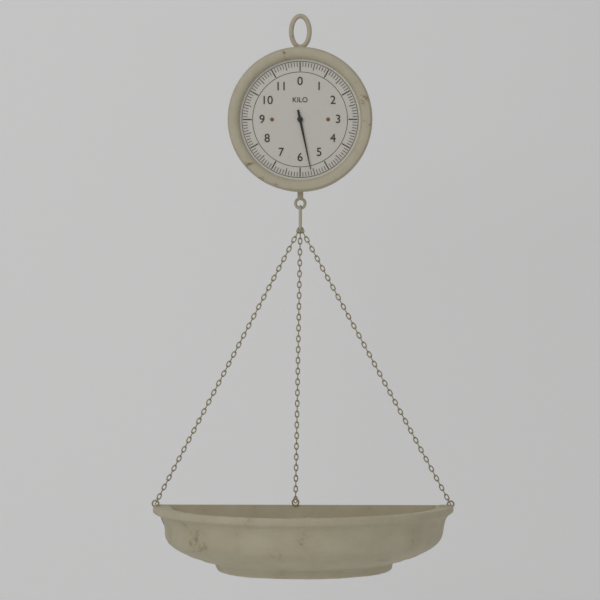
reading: 5.6 kg
